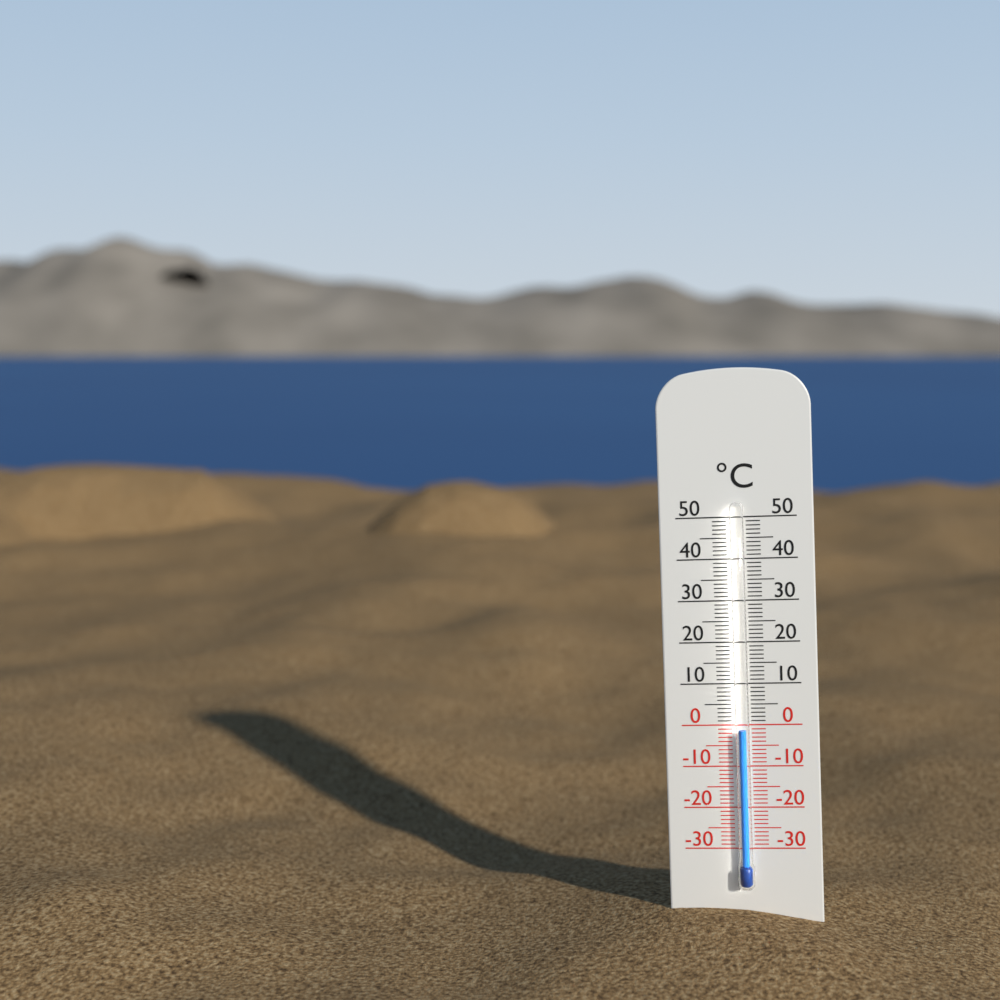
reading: -1 °C
